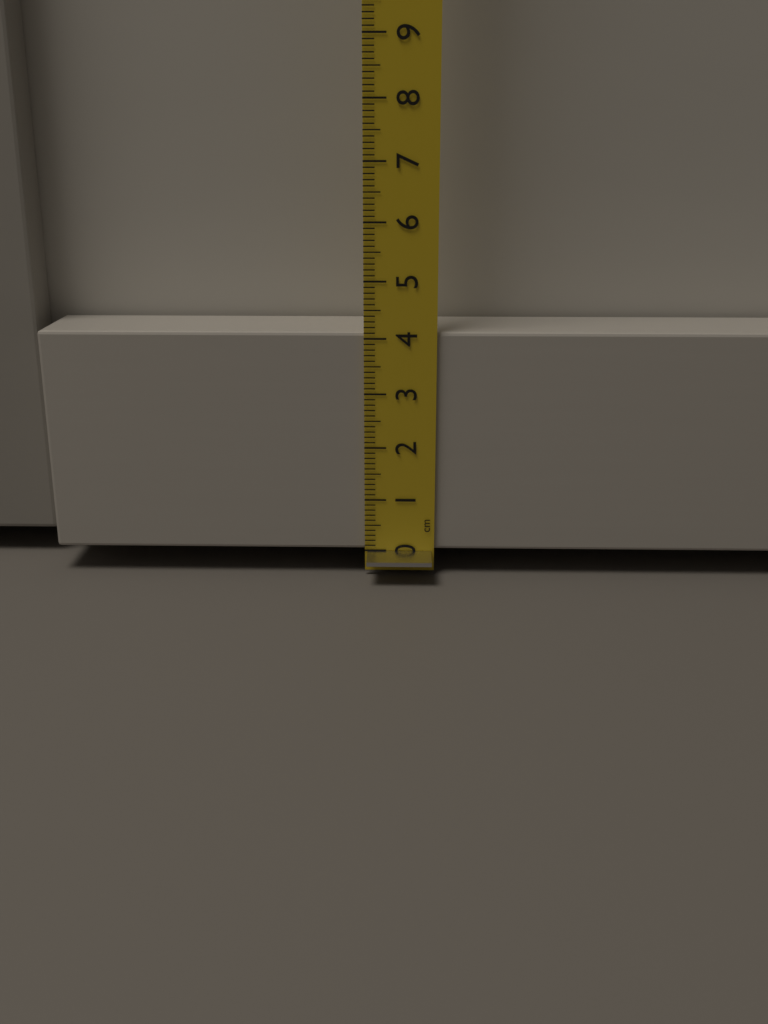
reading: 4.1 cm
